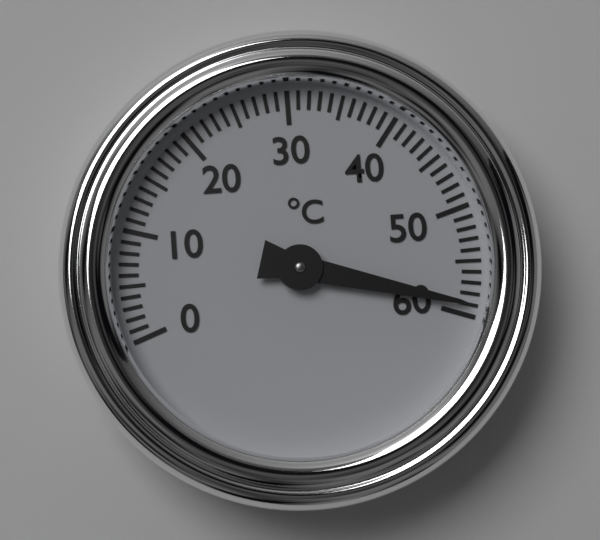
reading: 59 °C
